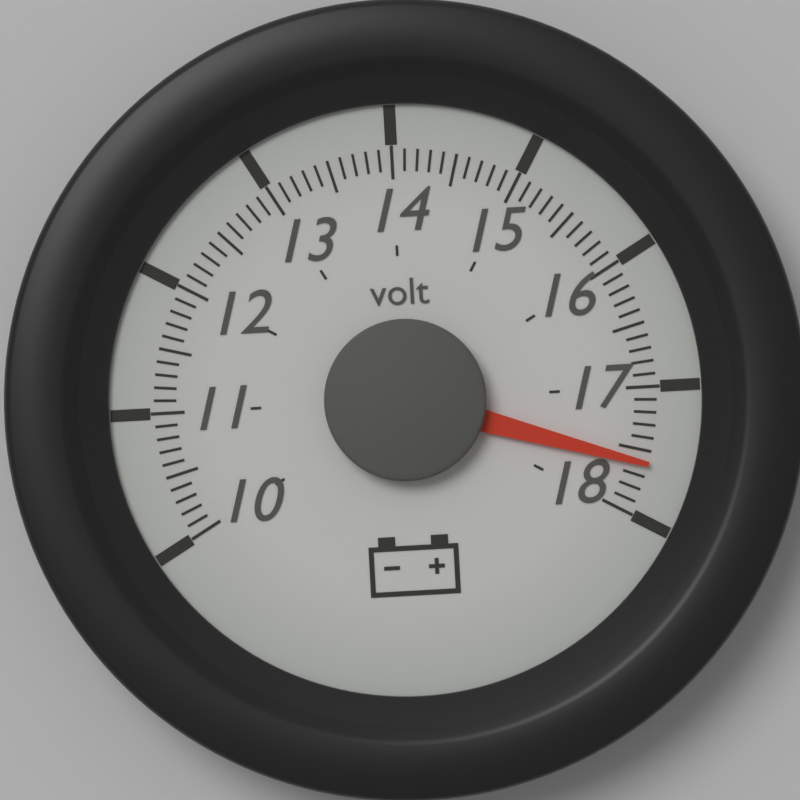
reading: 17.6 volt
